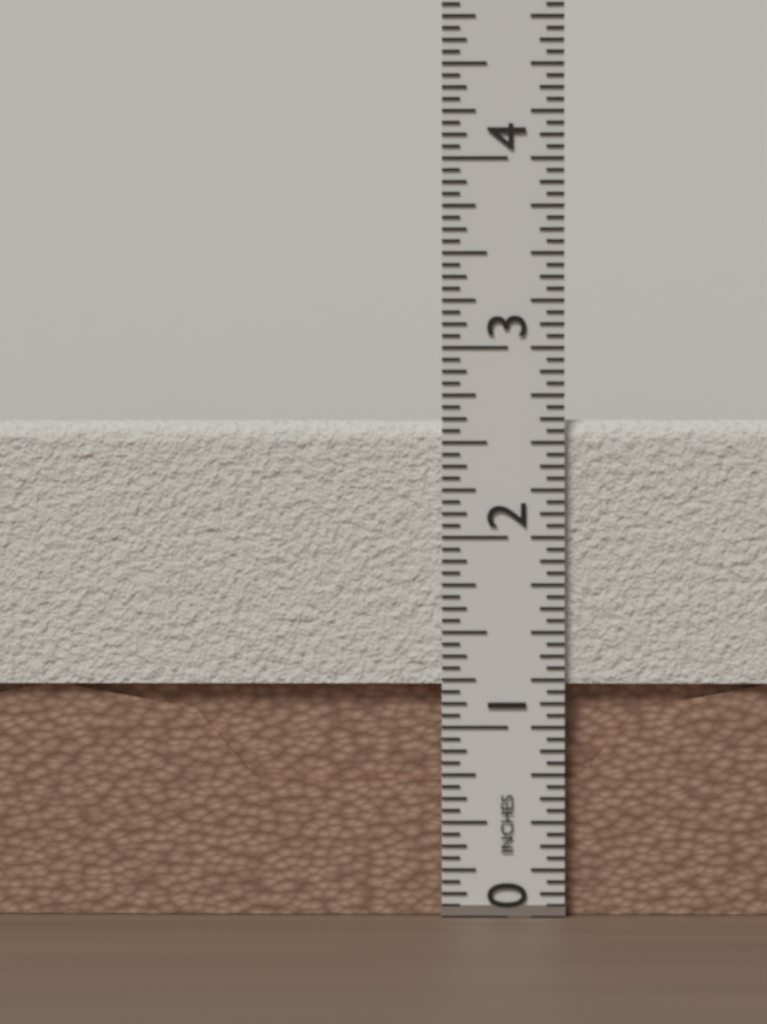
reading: 2.6250 in
